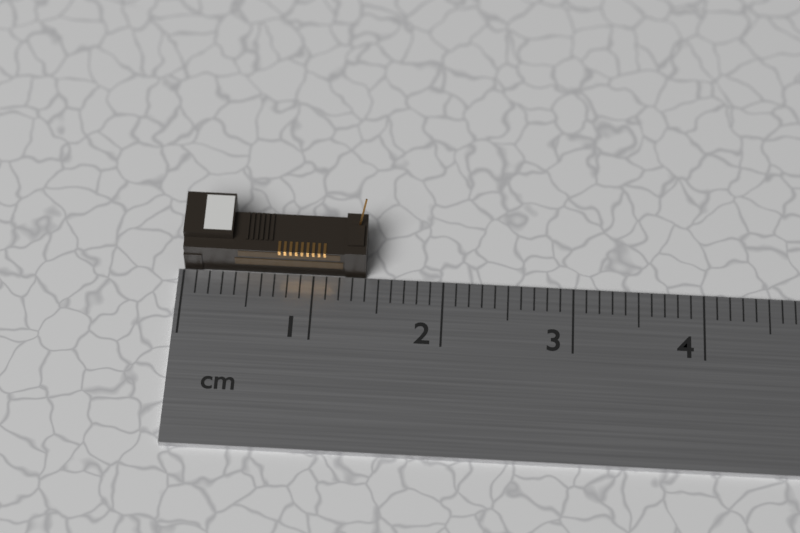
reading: 1.4 cm
